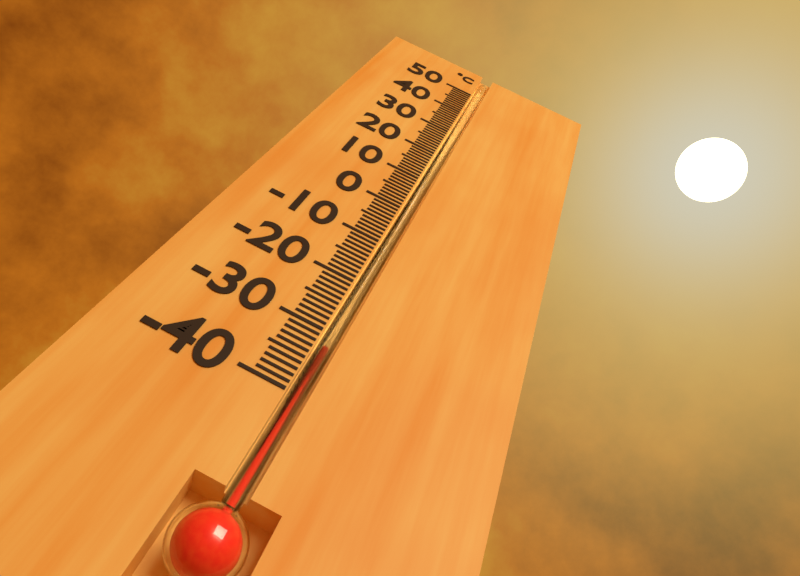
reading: -32 °C
